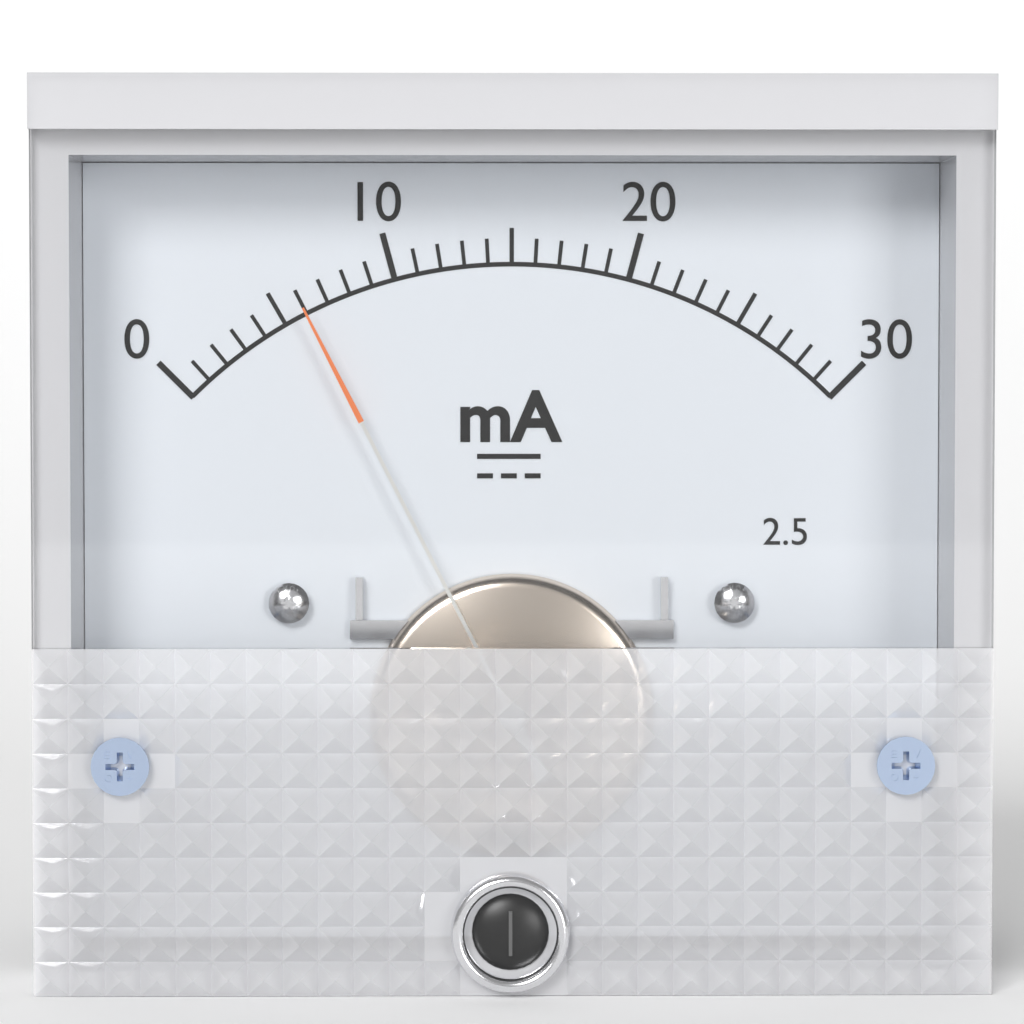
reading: 6 mA
